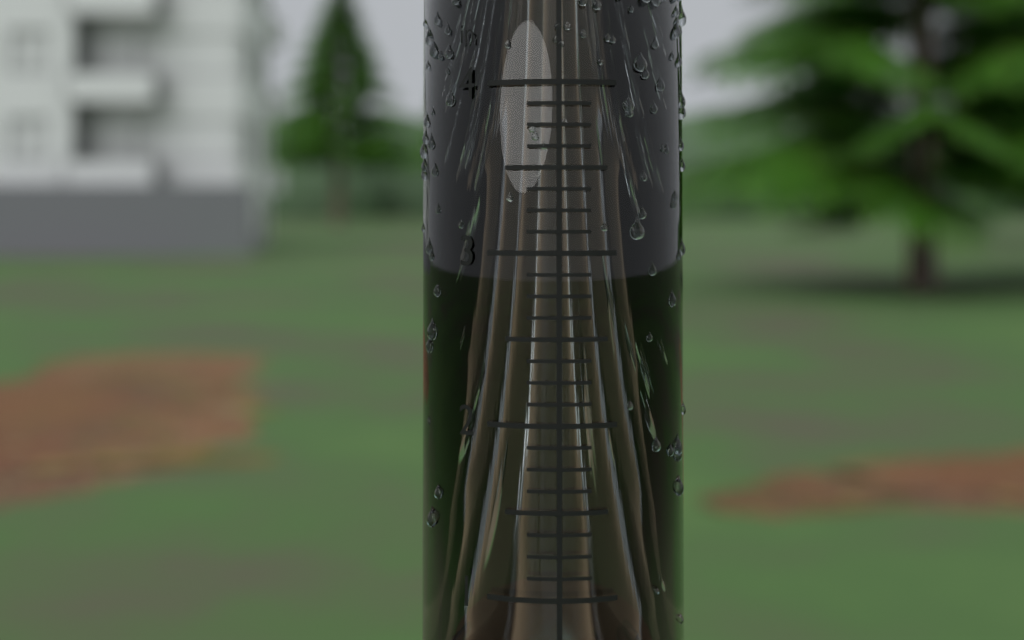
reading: 2.875 in
